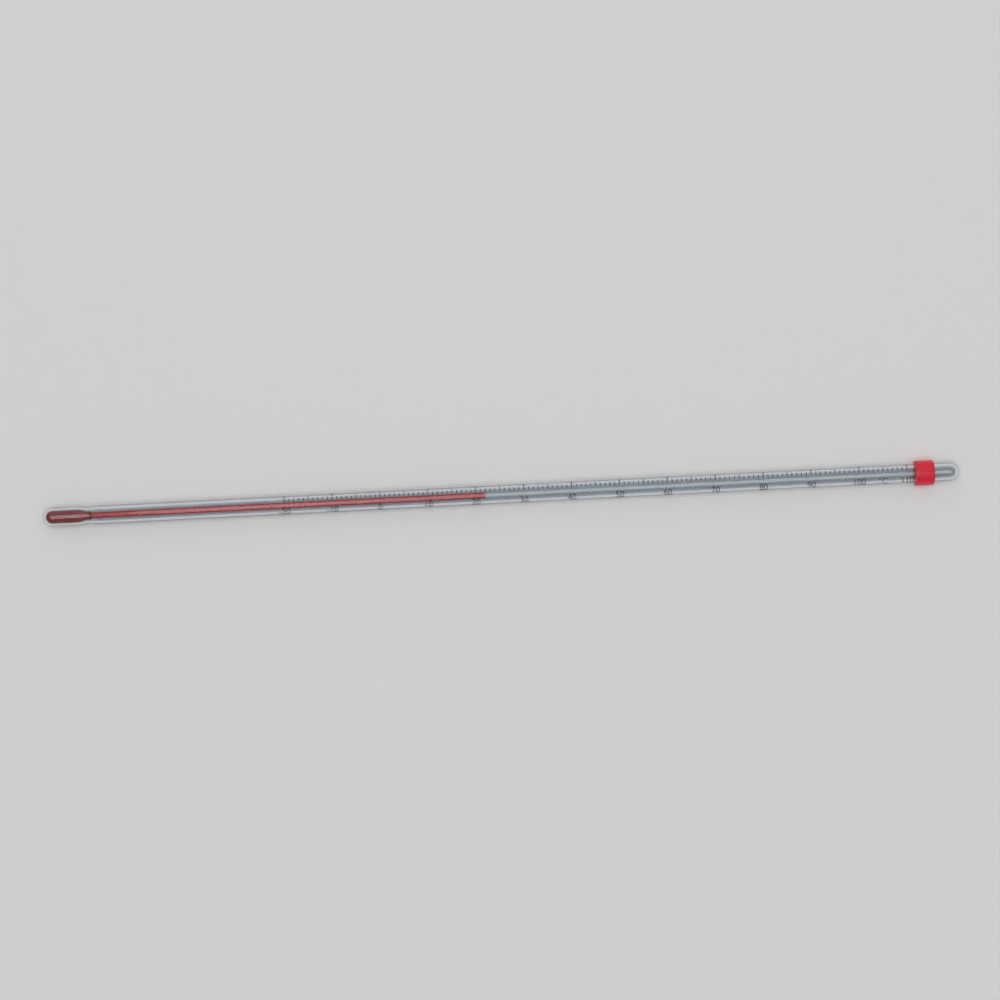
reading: 22 °C
